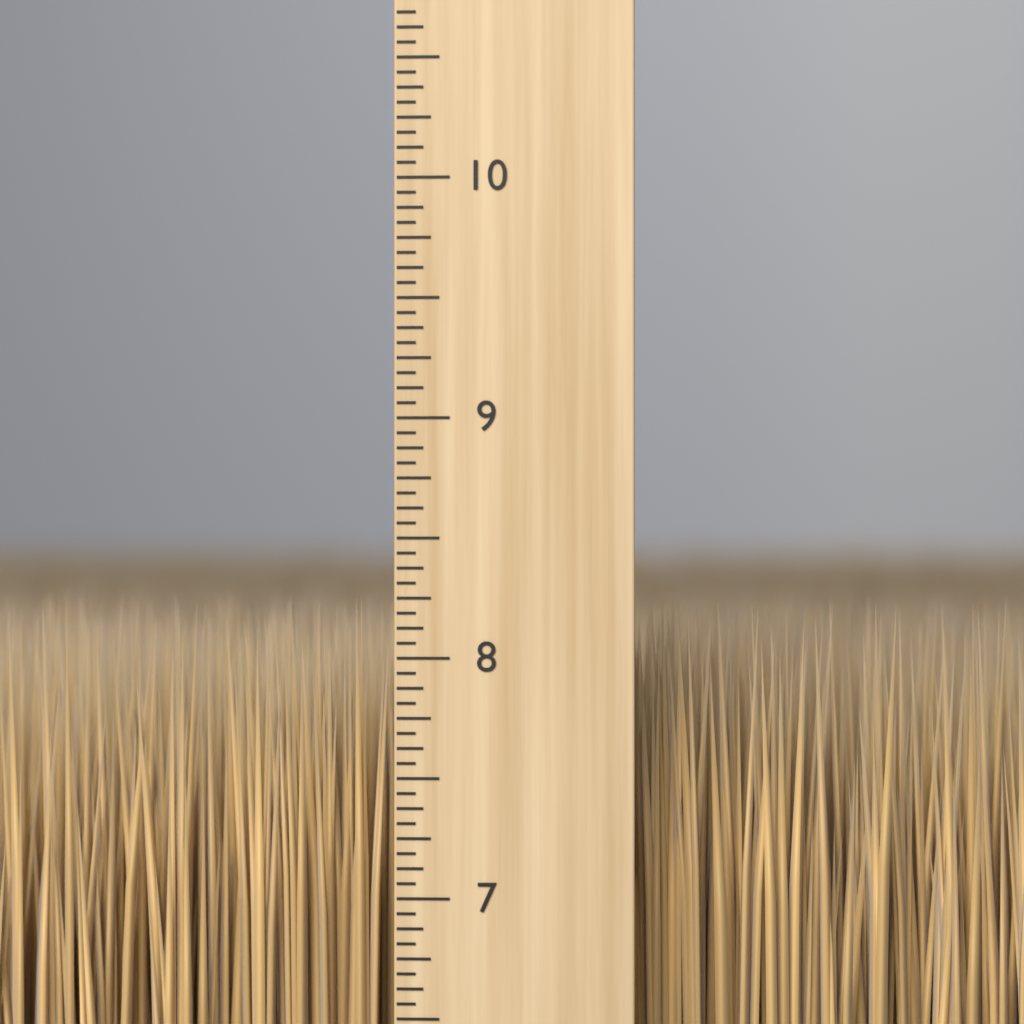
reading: 8.2500 inch
